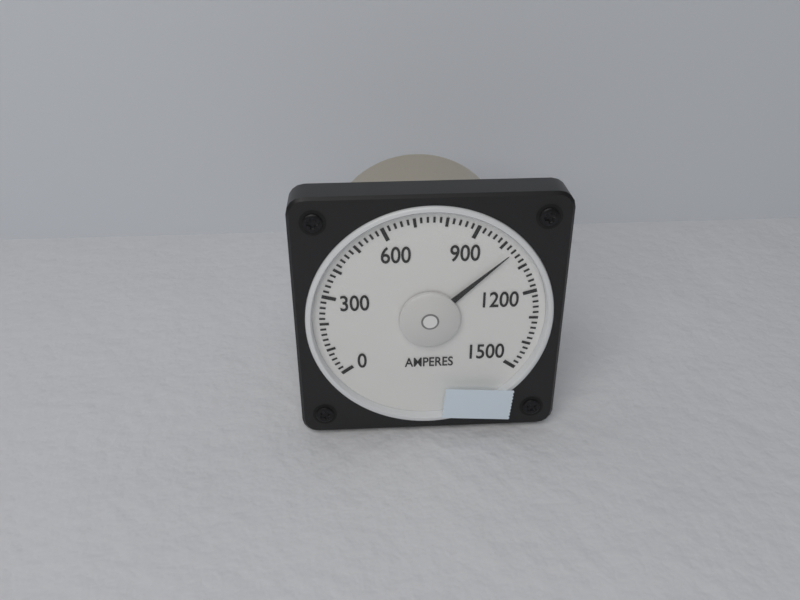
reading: 1040 A
